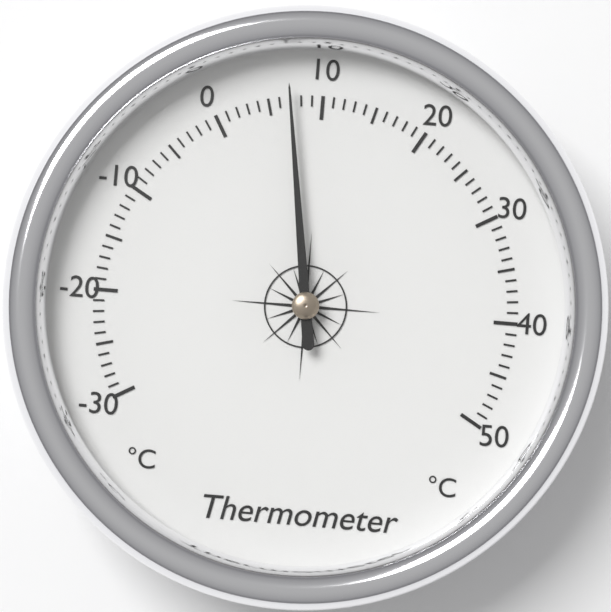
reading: 7 °C
